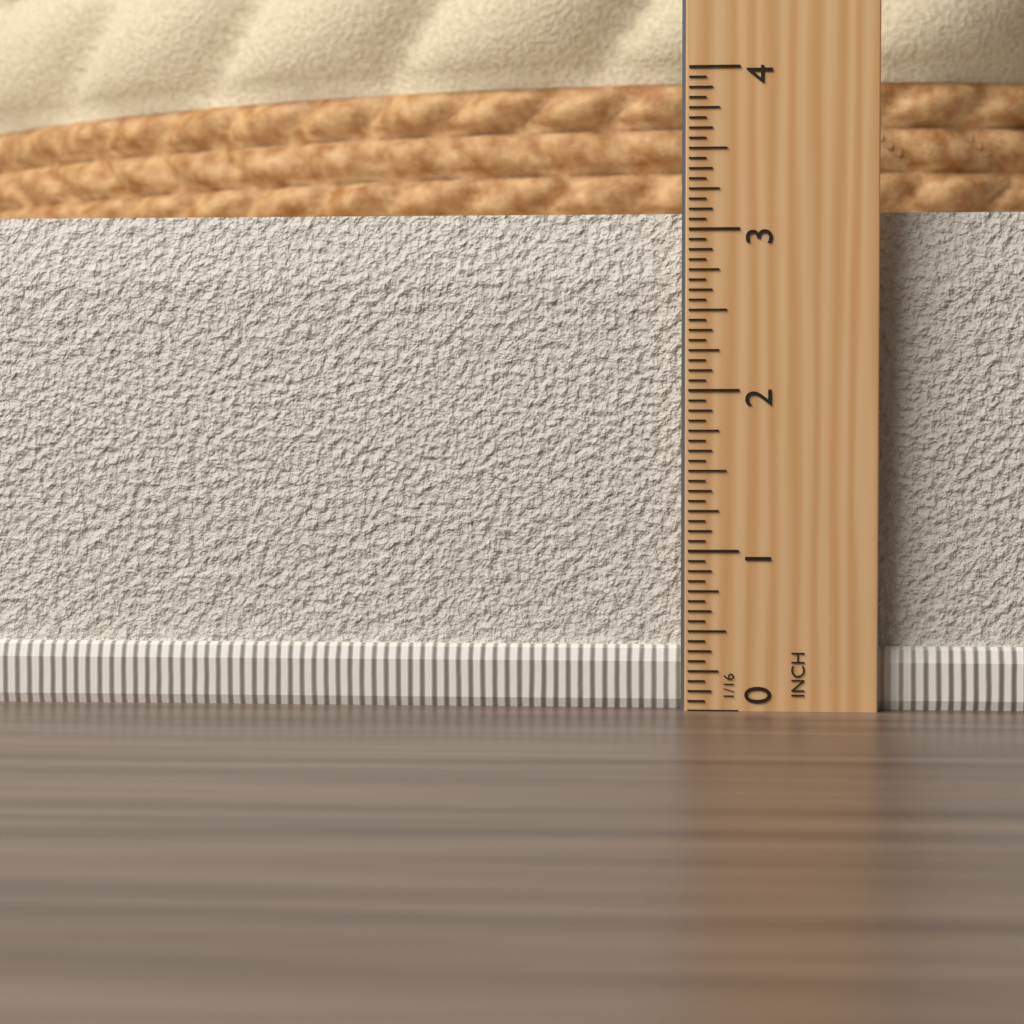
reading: 3.1250 in
